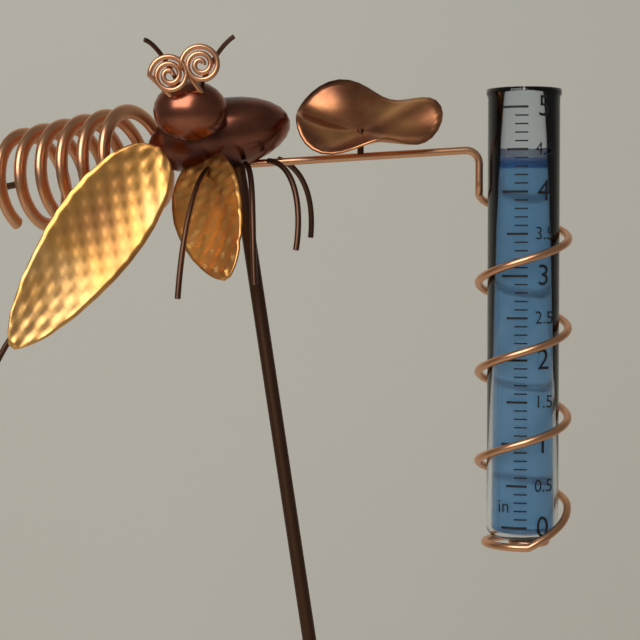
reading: 4.3 in
